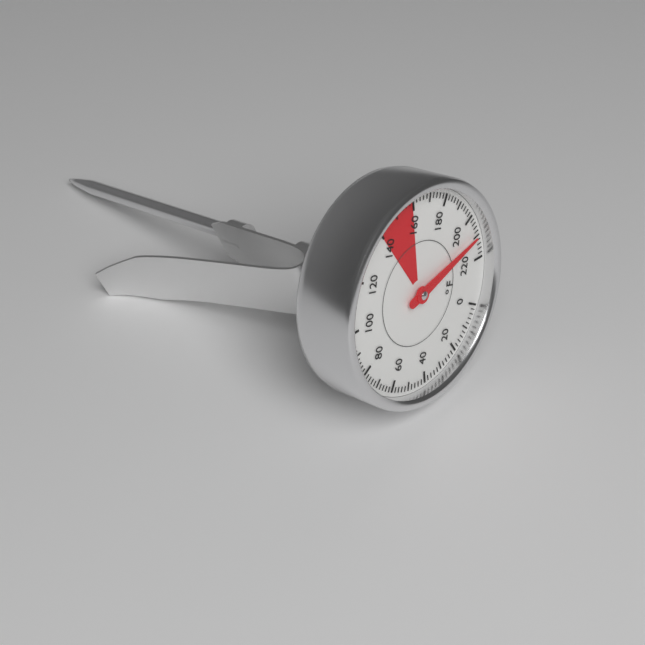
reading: 210 °F
